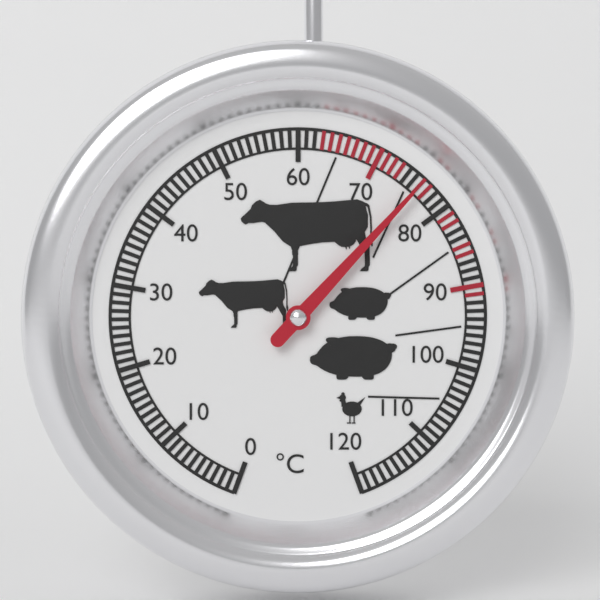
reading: 76 °C
